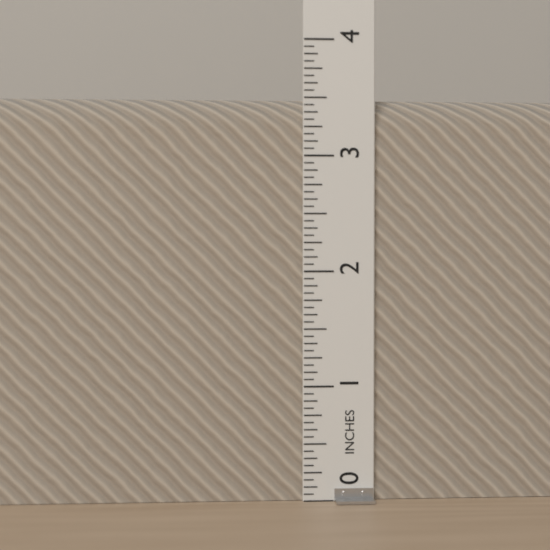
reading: 3.5000 in
